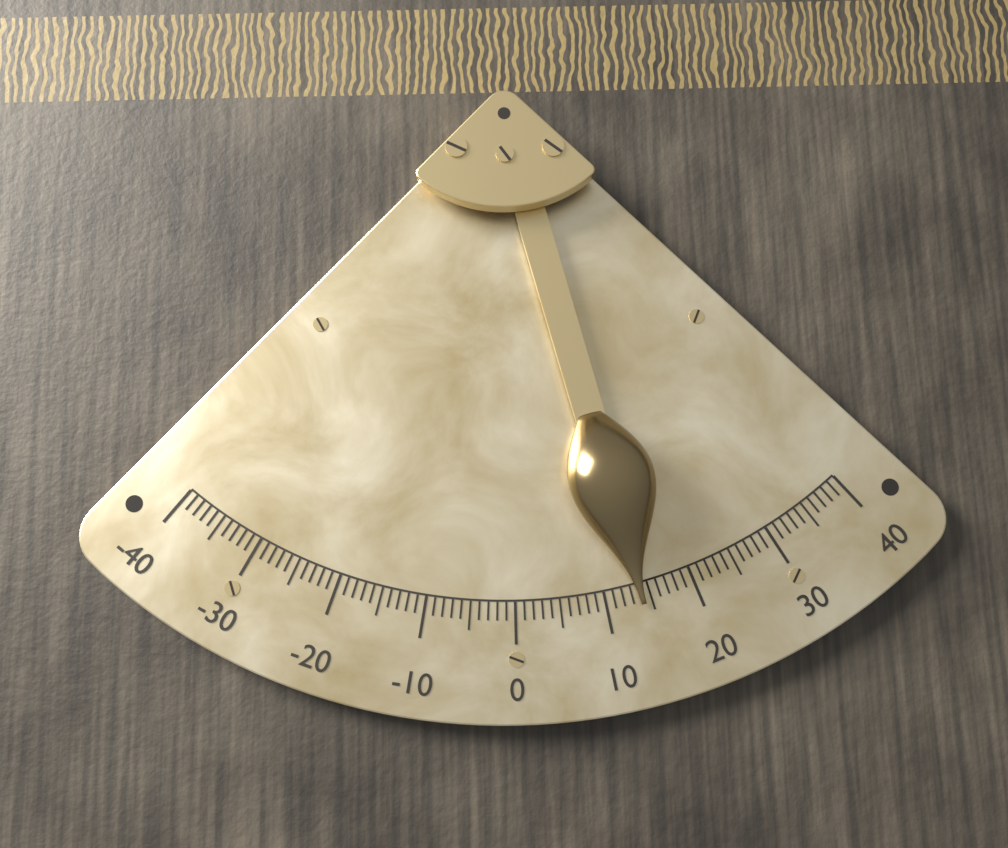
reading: 14 (no unit)
